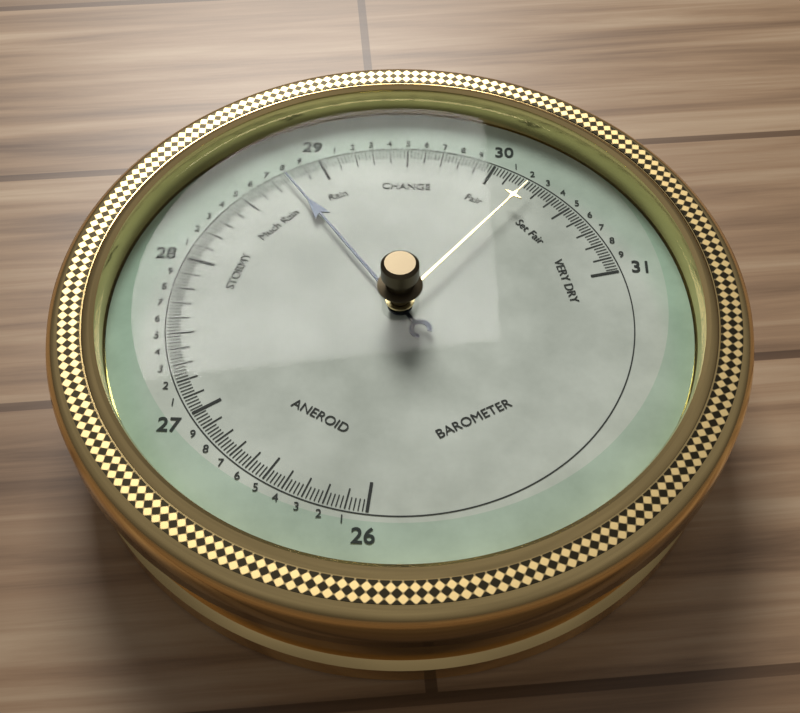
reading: 28.78 (no unit)
